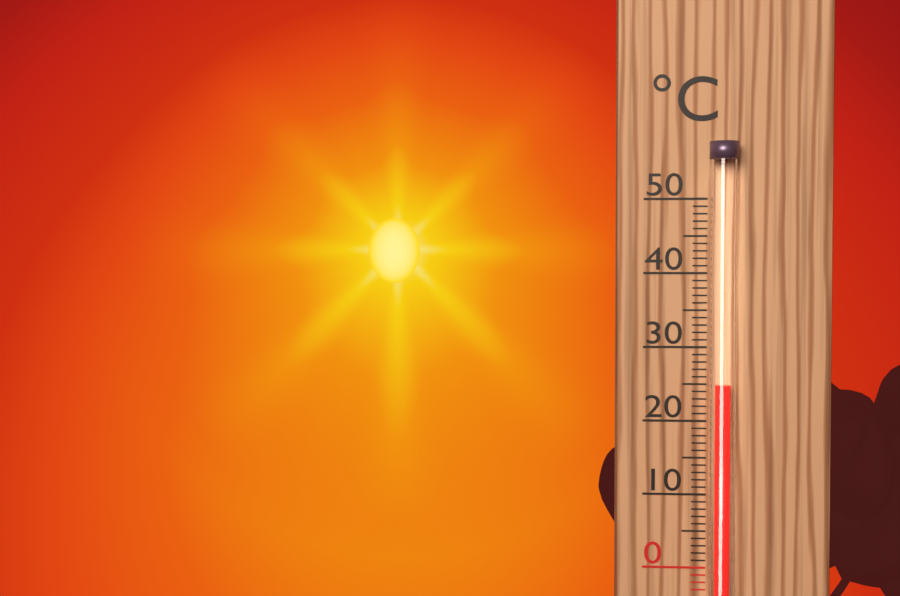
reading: 25 °C
